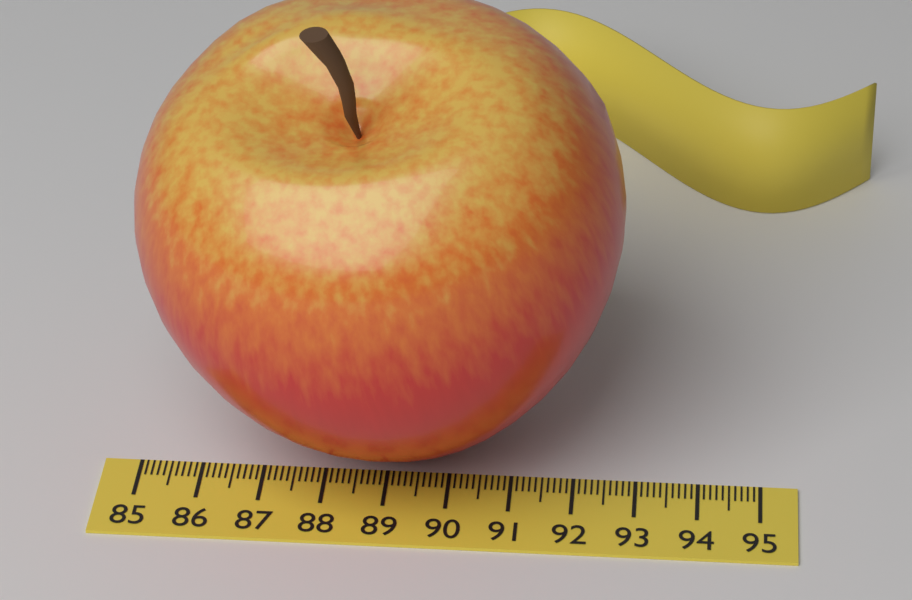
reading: 92.7 (no unit)
